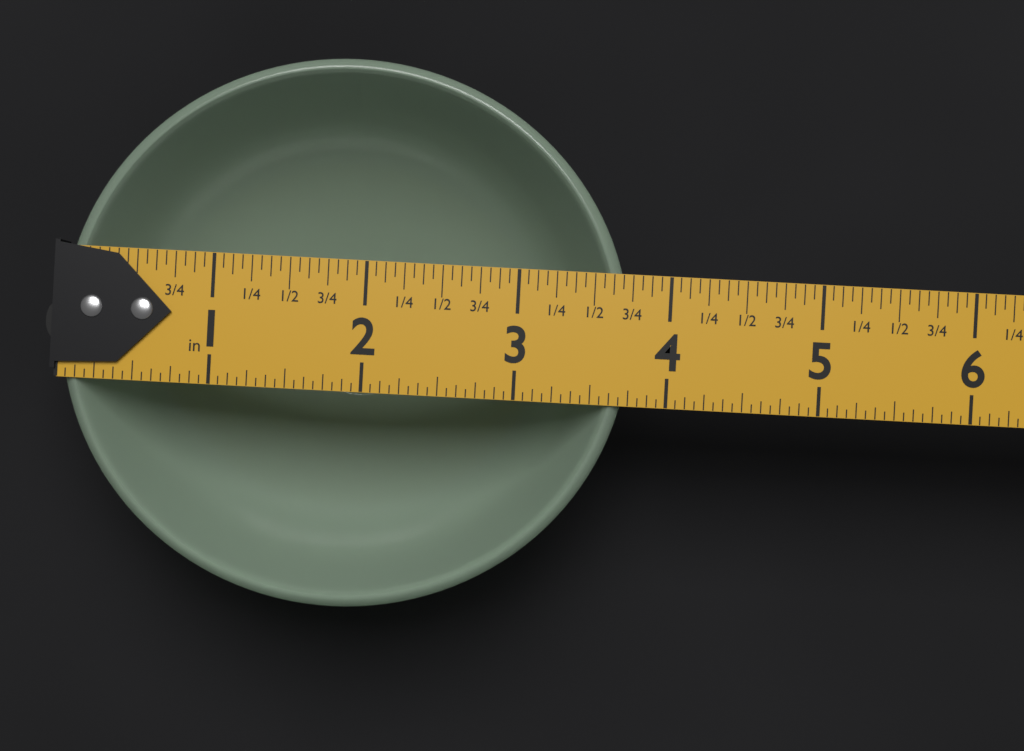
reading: 3.7500 in
